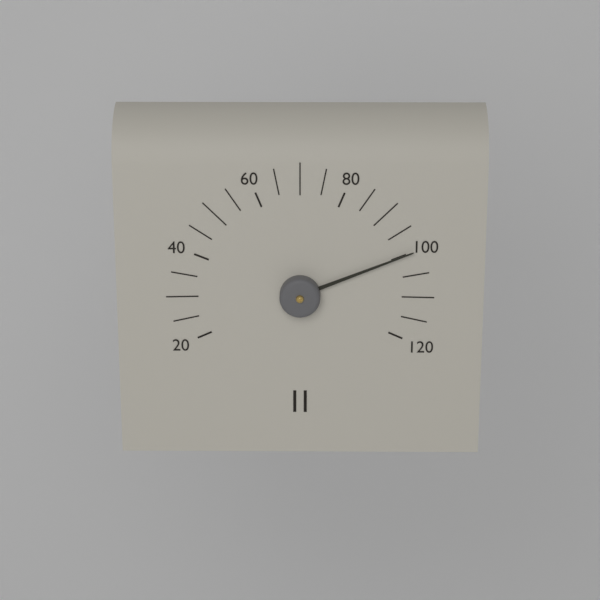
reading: 100 (no unit)
